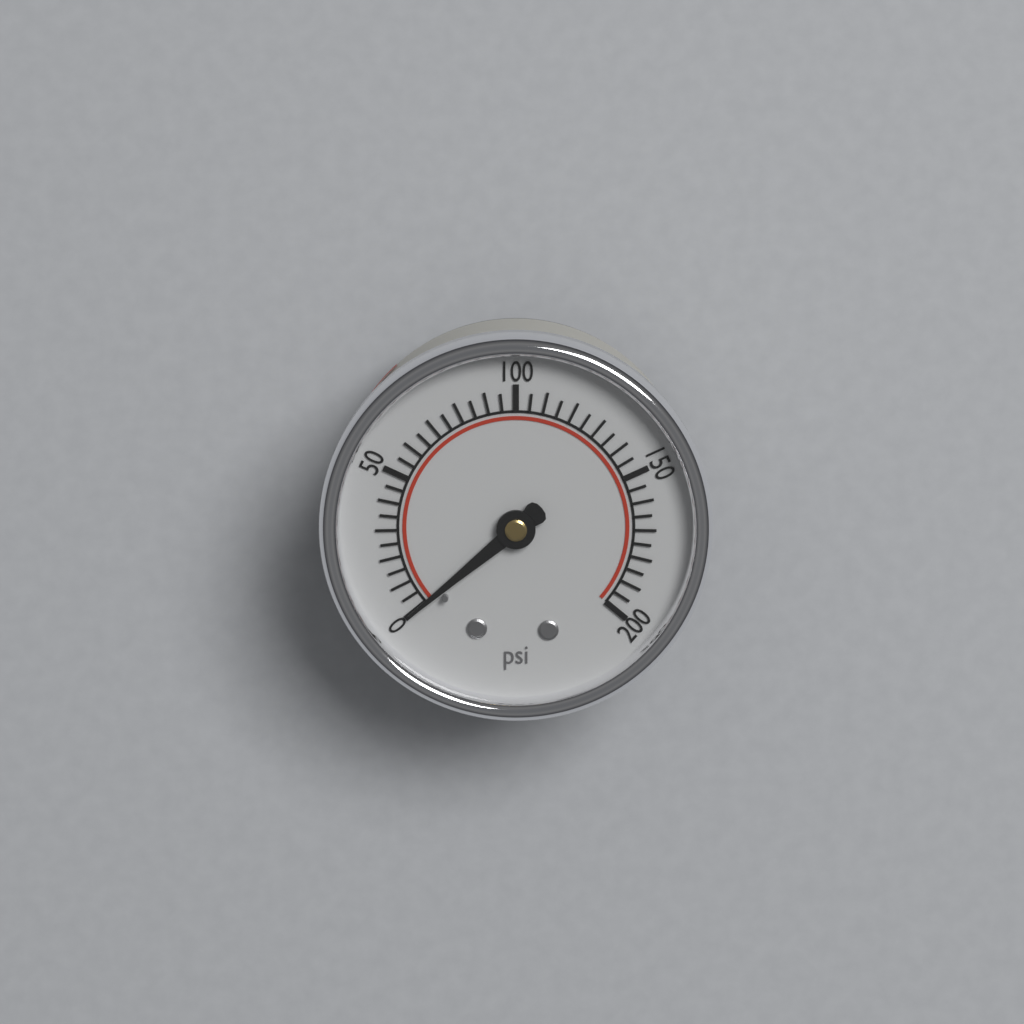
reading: 0 psi
